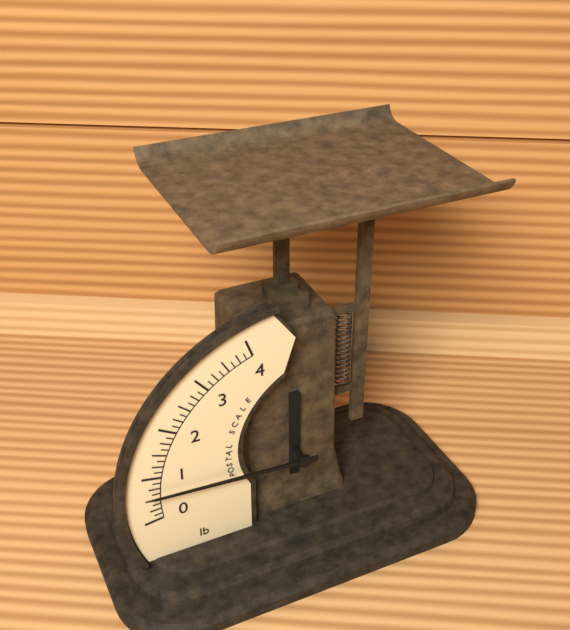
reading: 0.625 lb
